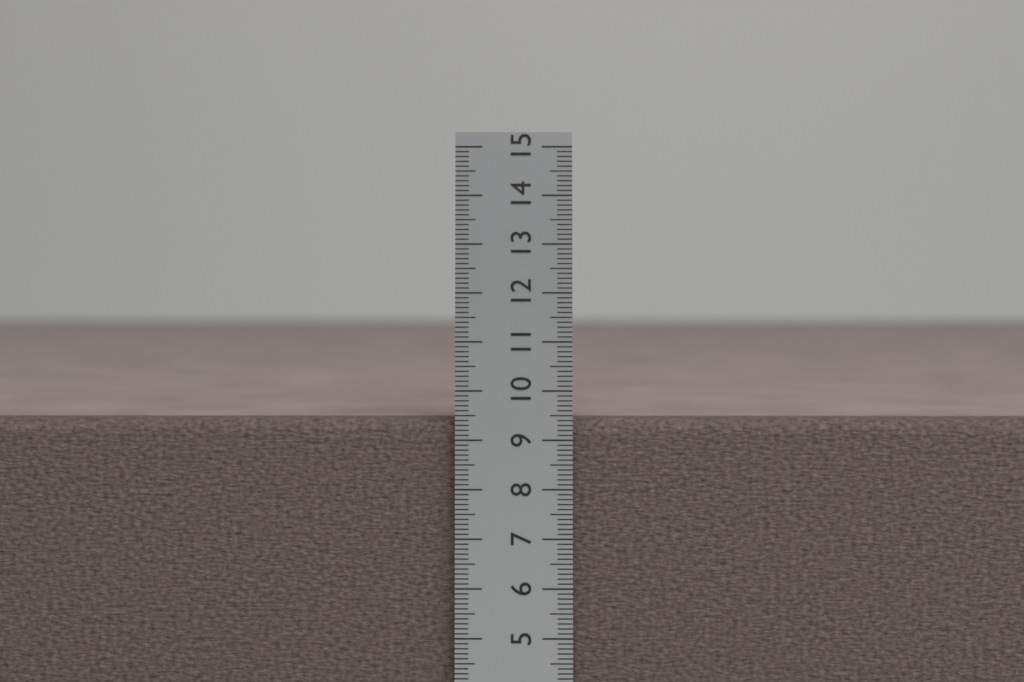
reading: 9.4 cm
